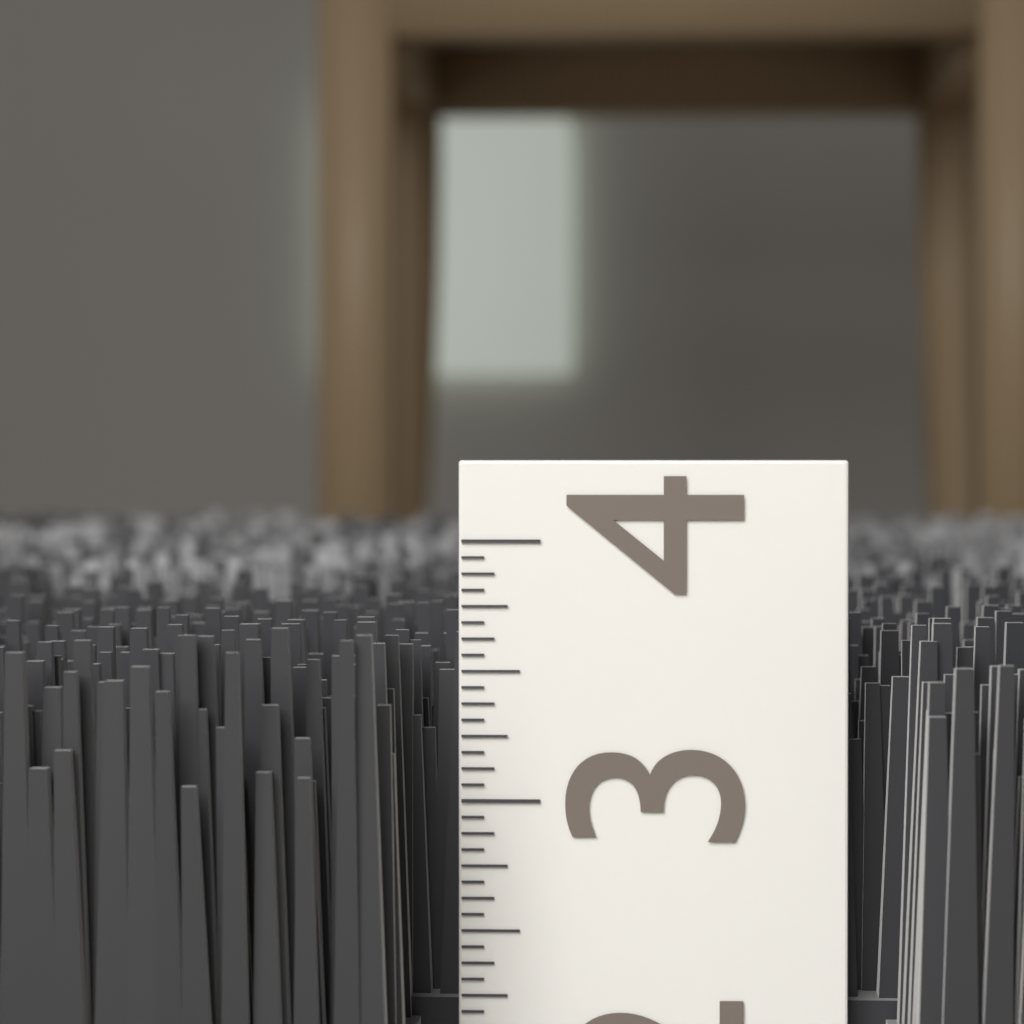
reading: 3.6875 (no unit)
